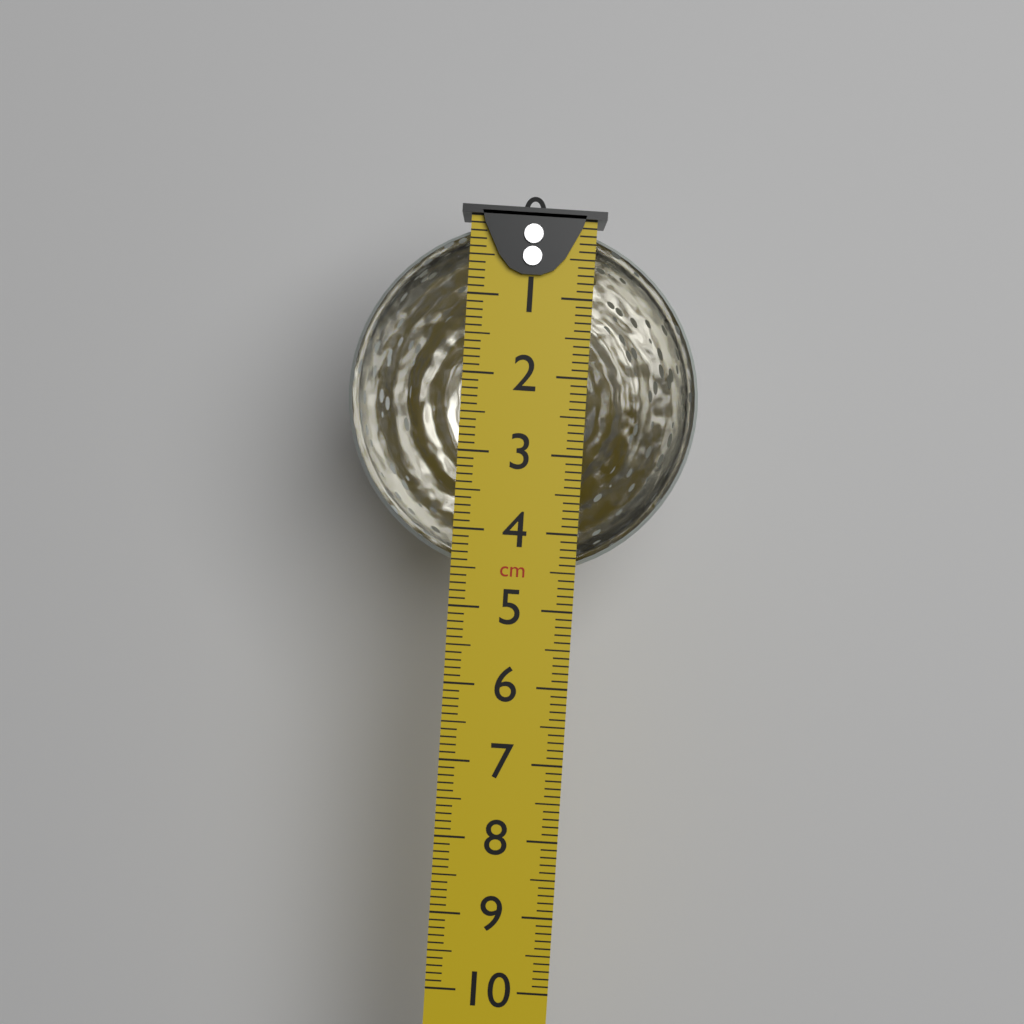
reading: 4.6 cm
